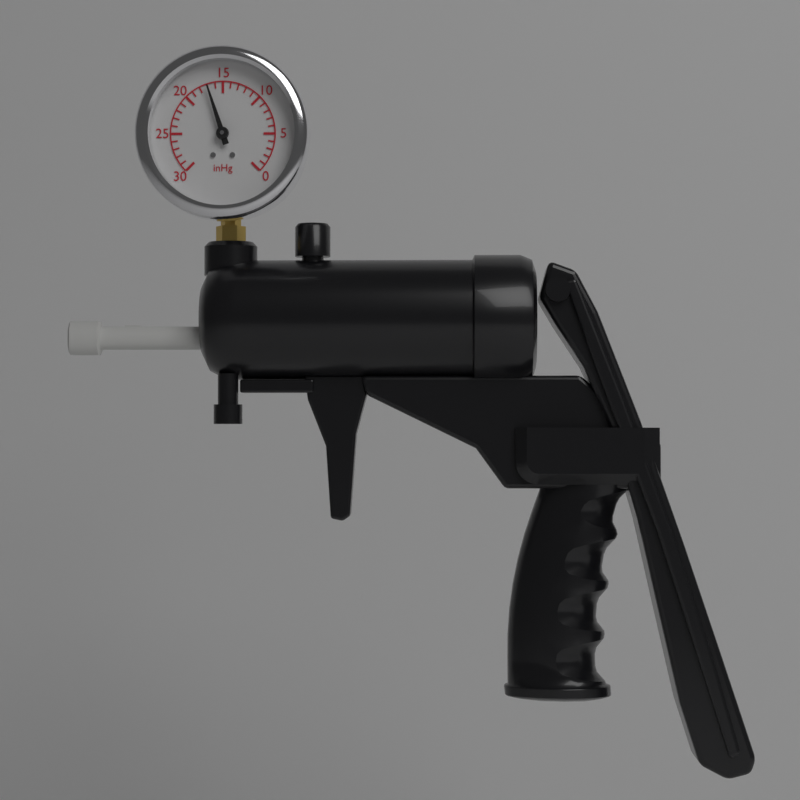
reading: 17 inHg
